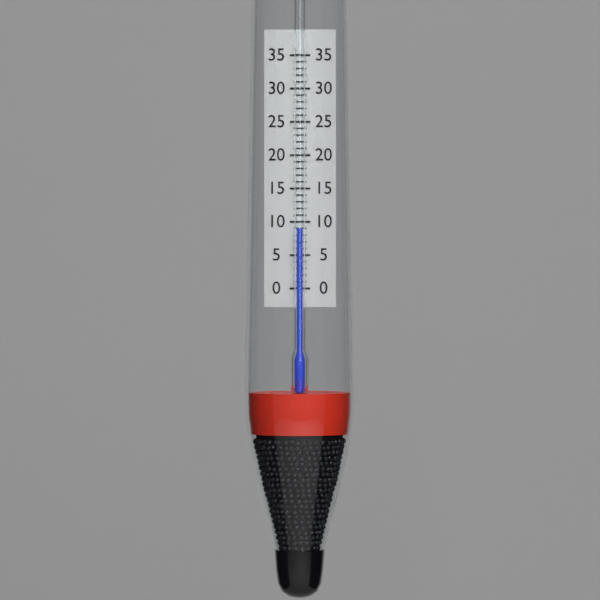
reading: 9 (no unit)
